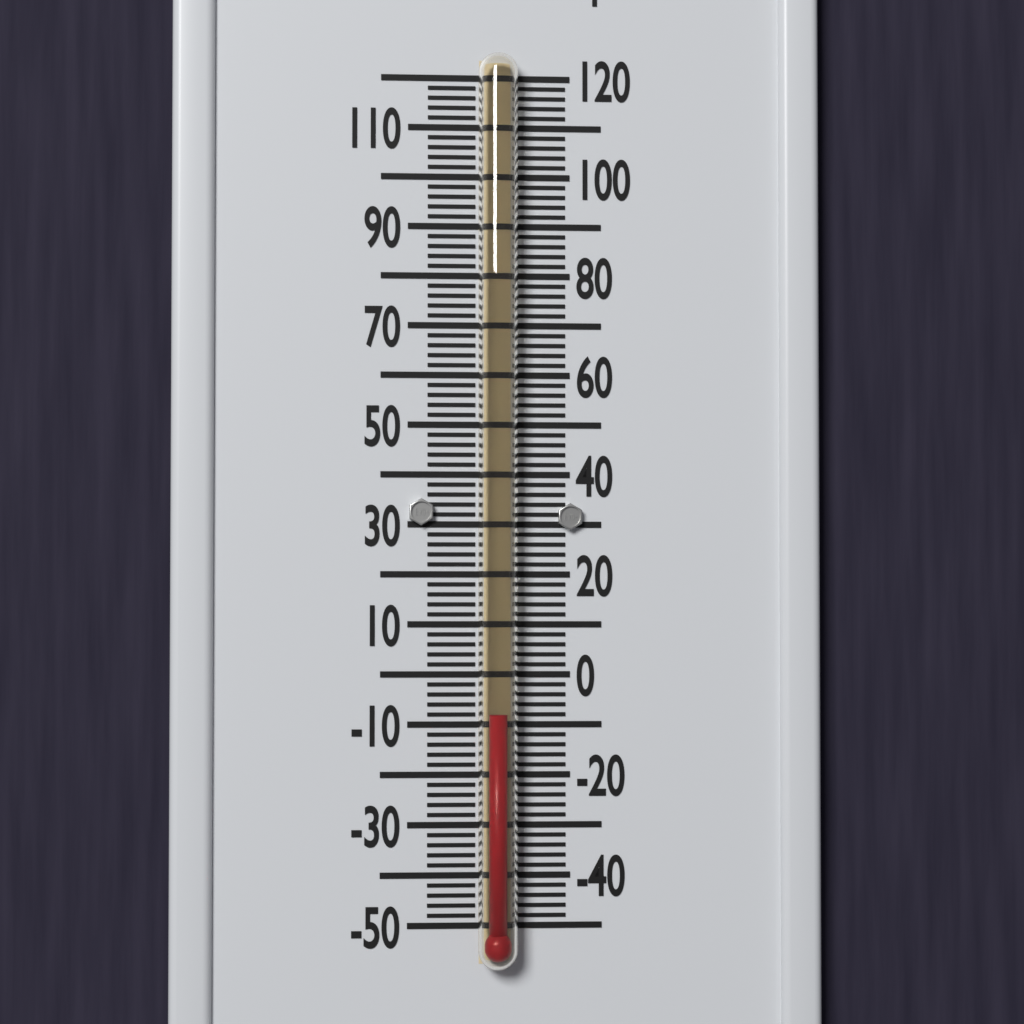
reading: -8 °F
